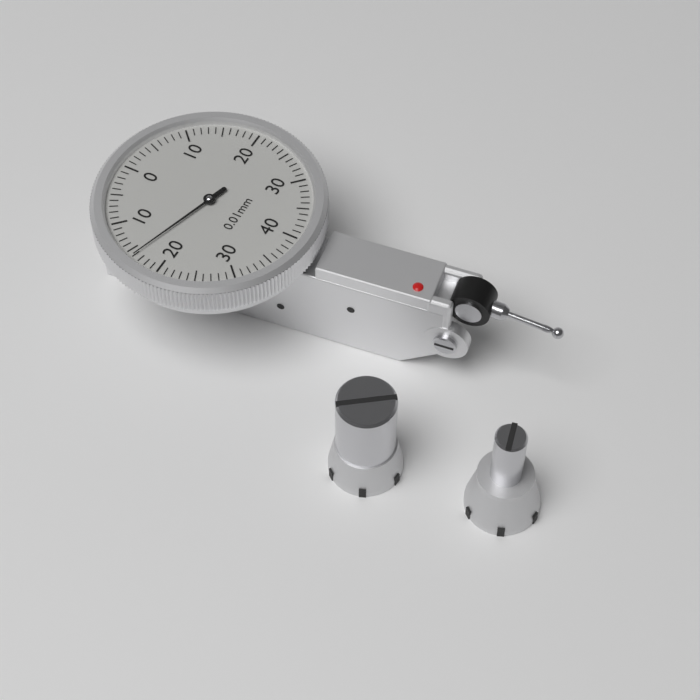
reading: 0.16 mm
